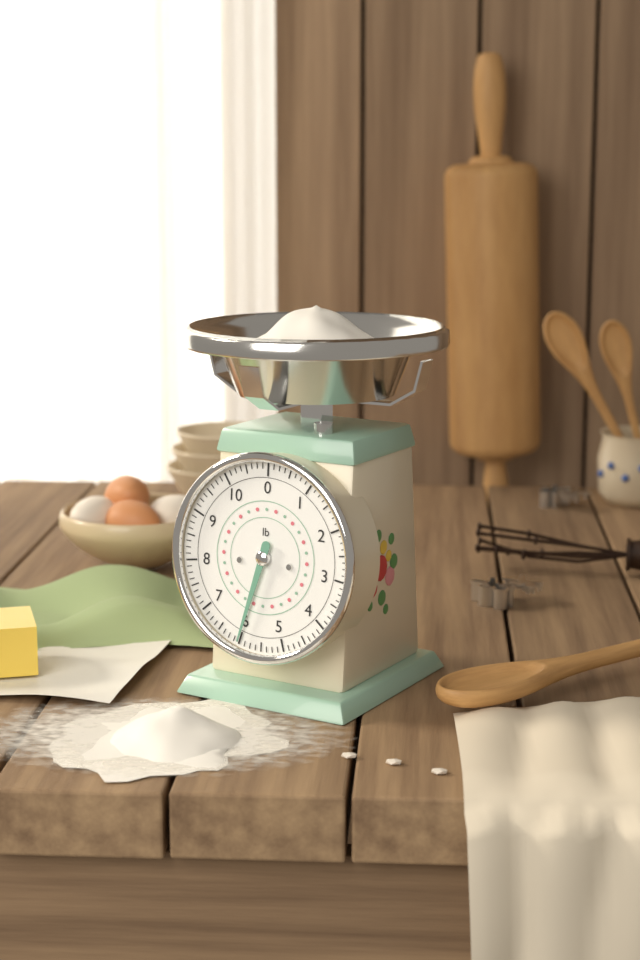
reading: 6.000 lb
